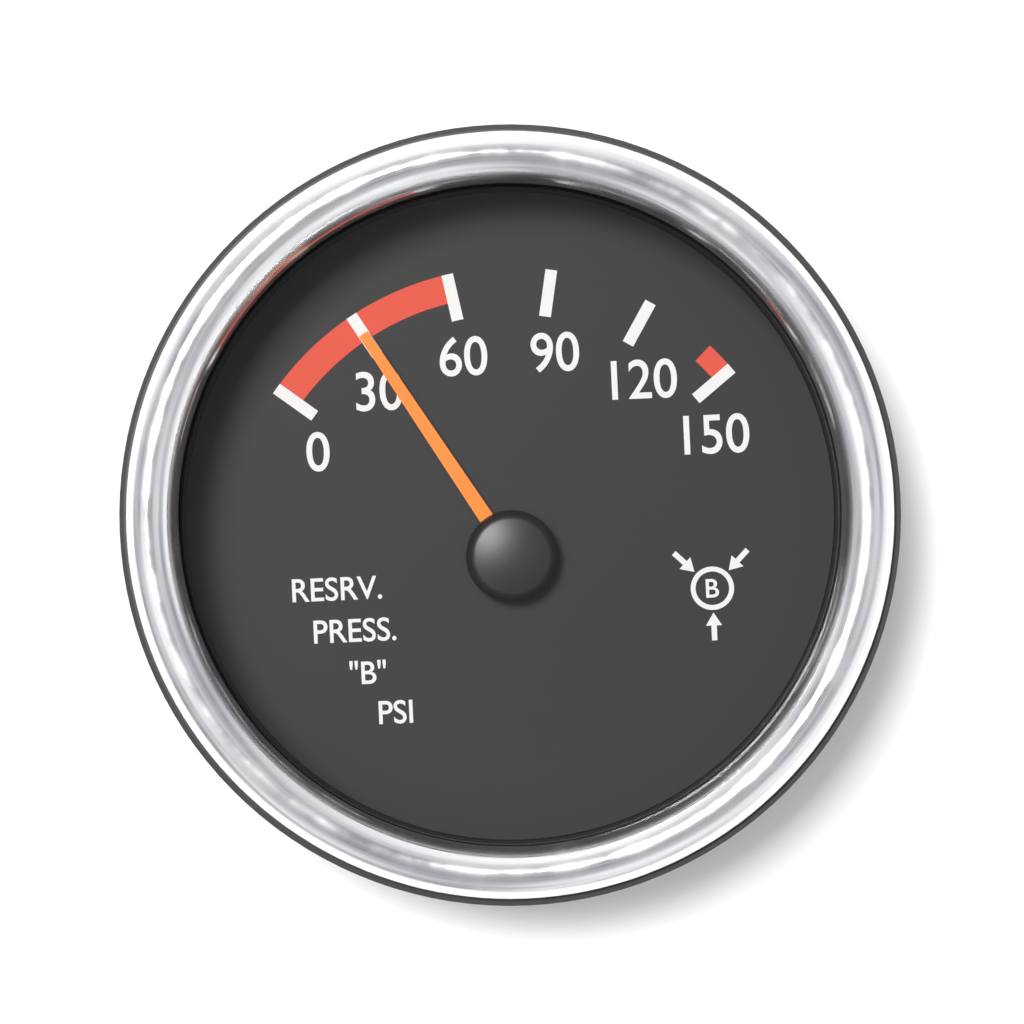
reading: 30 psi
